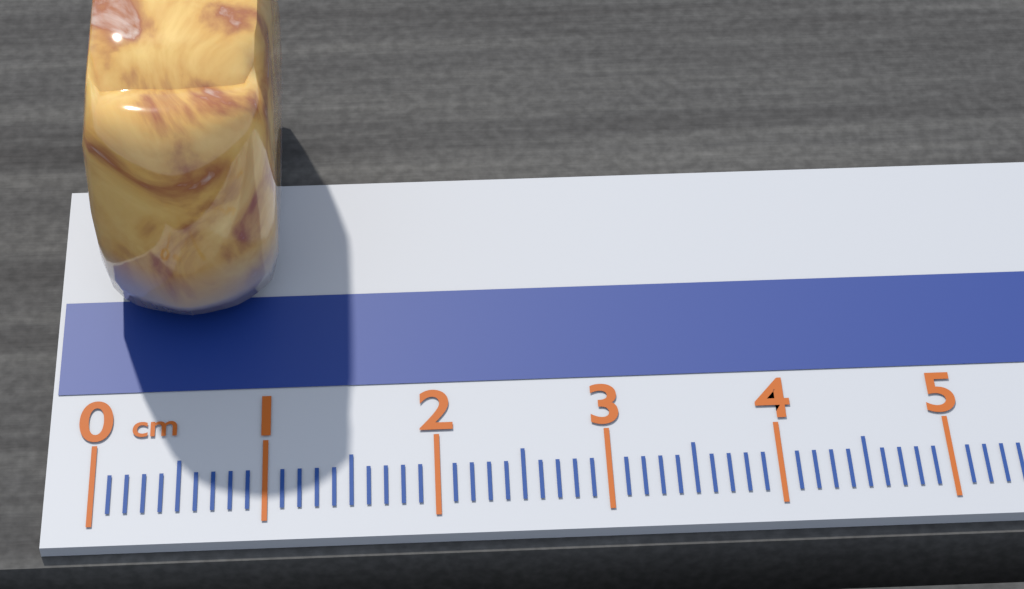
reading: 1.1 cm
